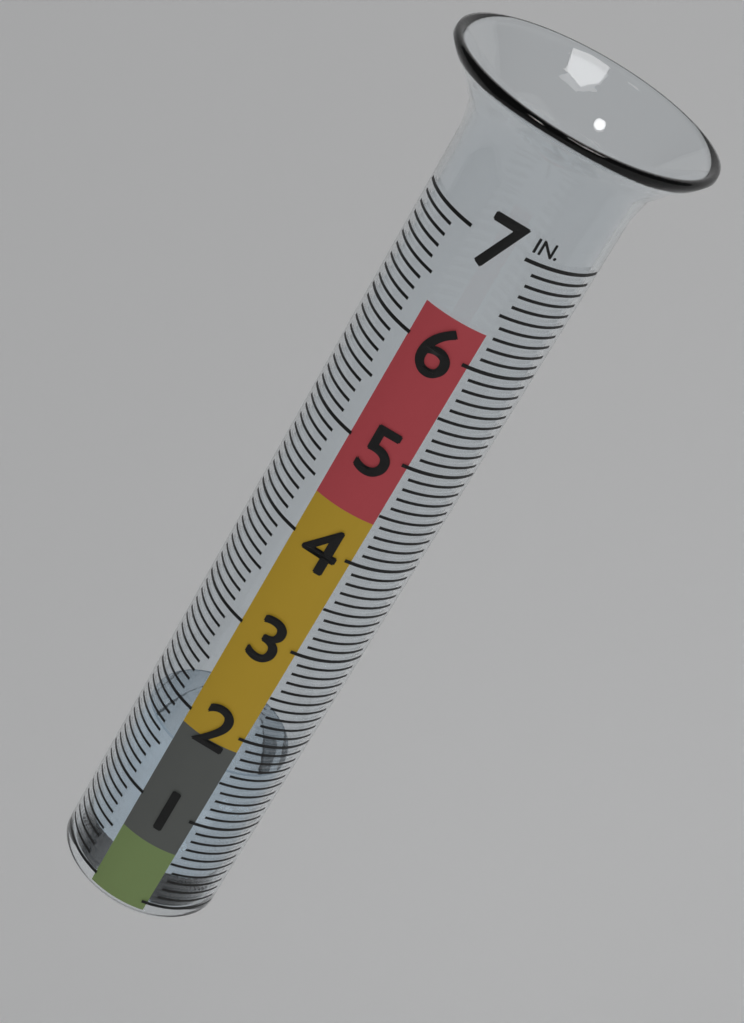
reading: 1.6 in
